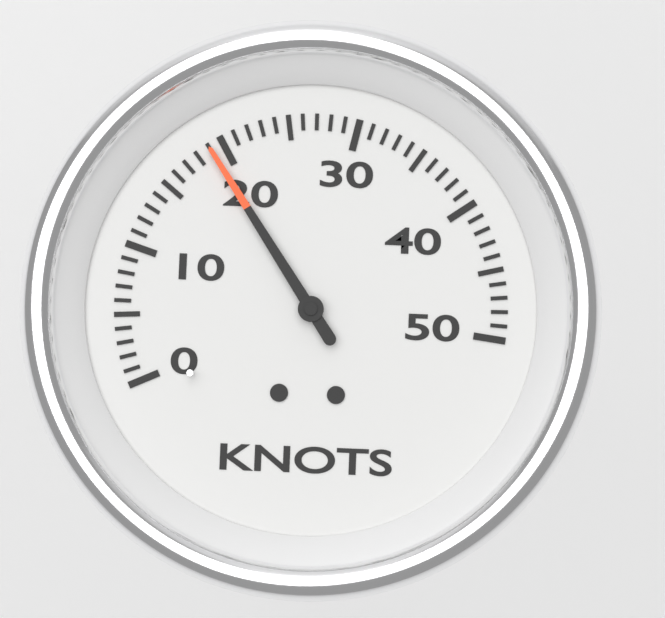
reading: 19 knots
